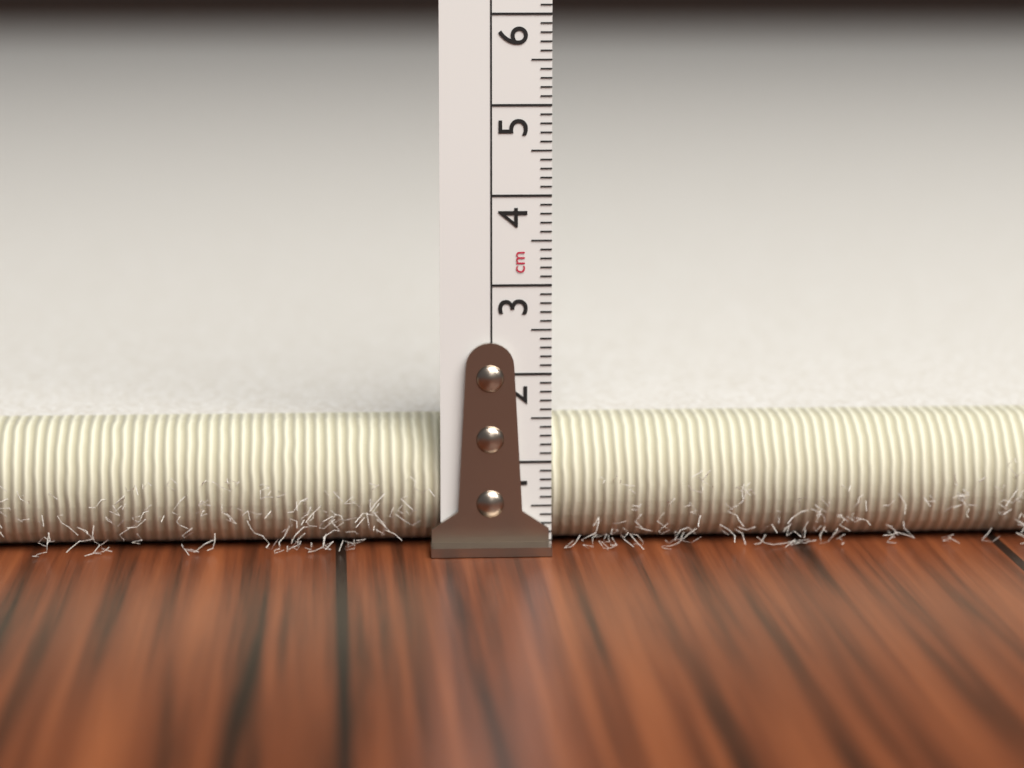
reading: 1.4 cm
